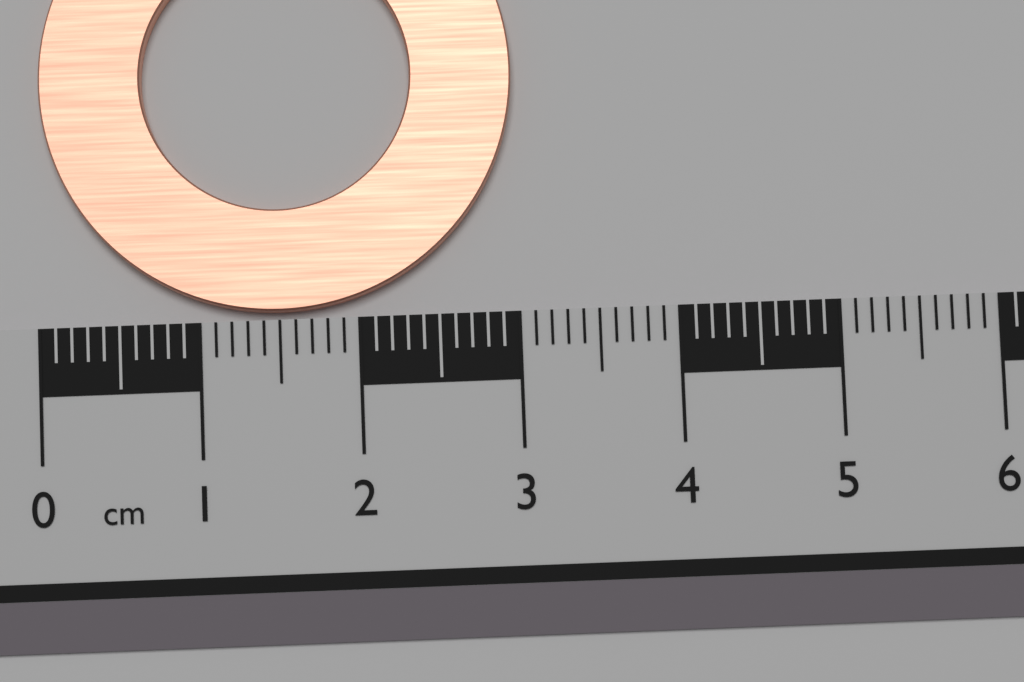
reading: 3.0 cm
